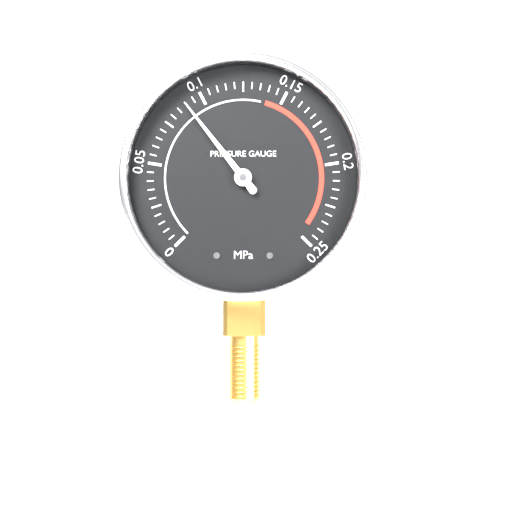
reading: 0.090 MPa
